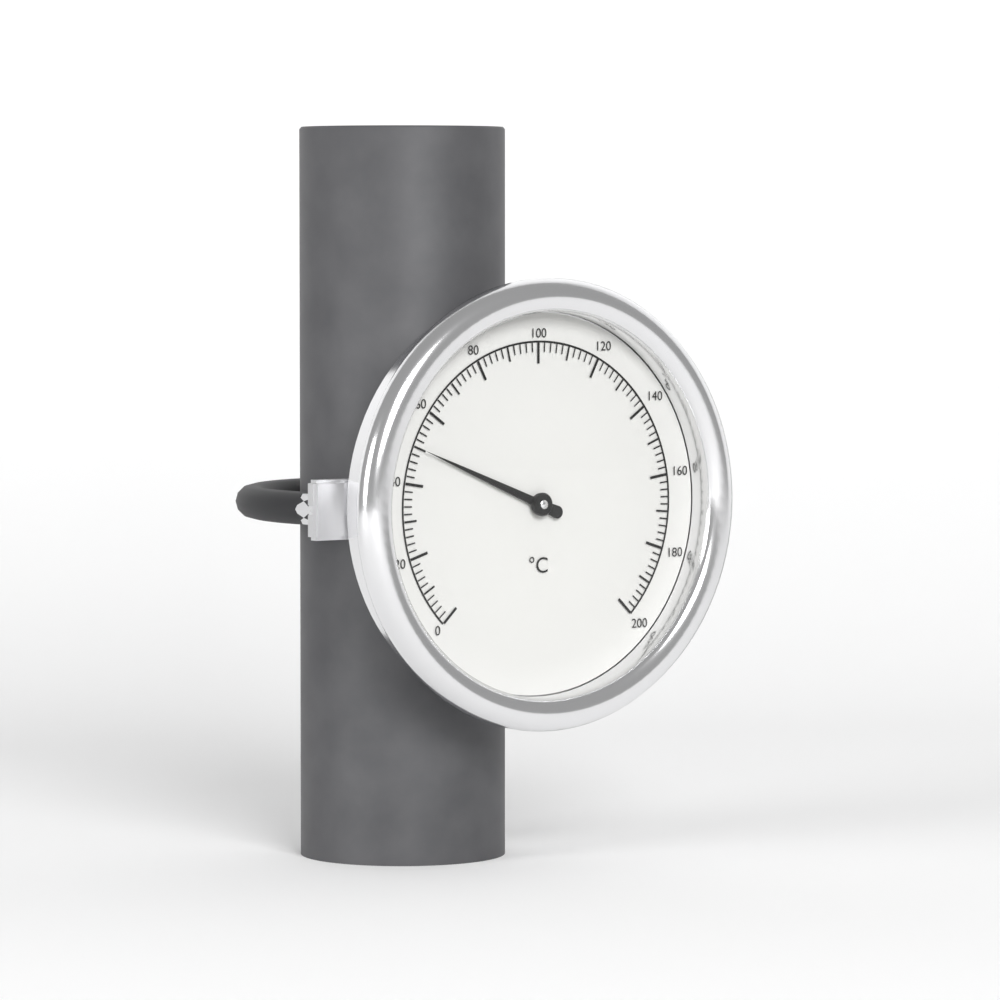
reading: 50 °C
